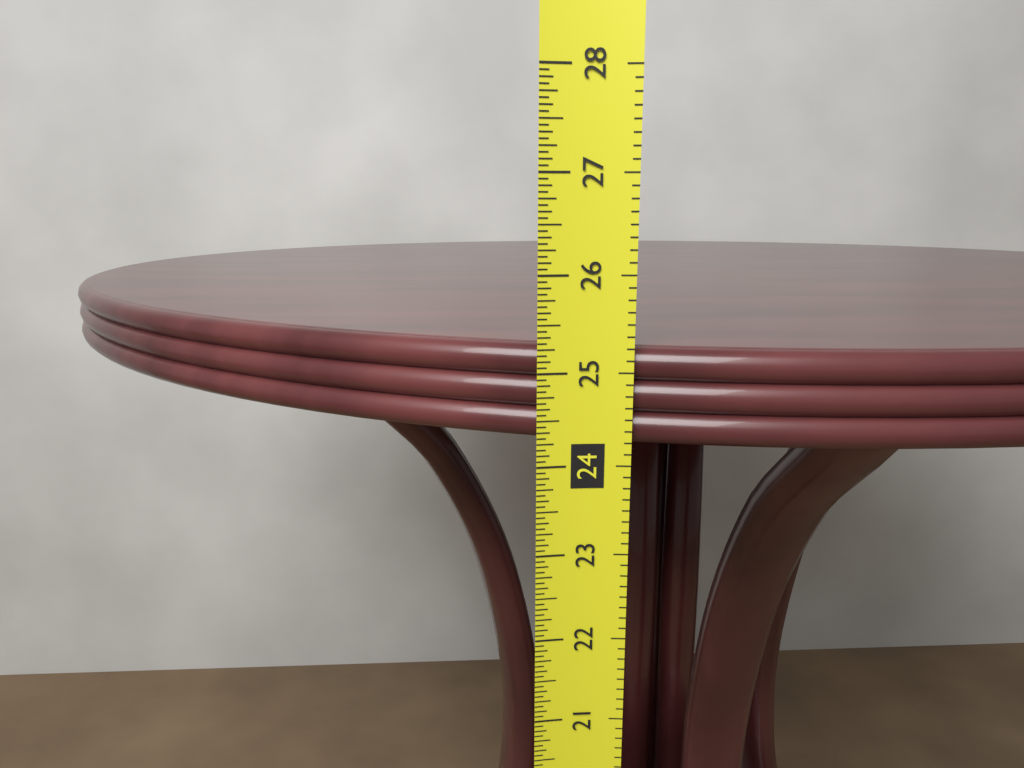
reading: 25.2500 in
